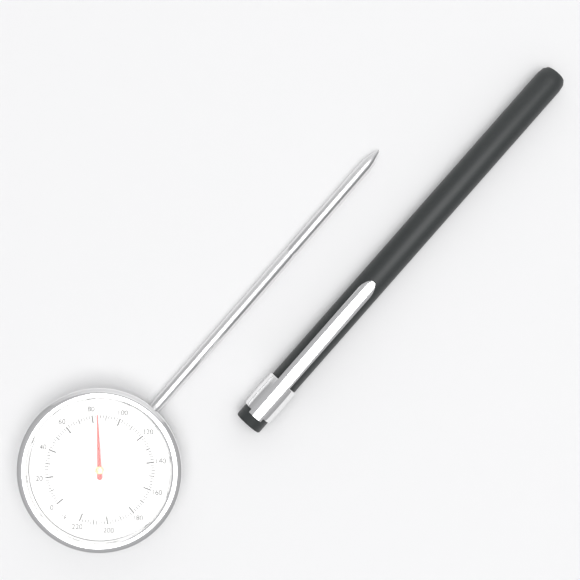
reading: 84 °F
